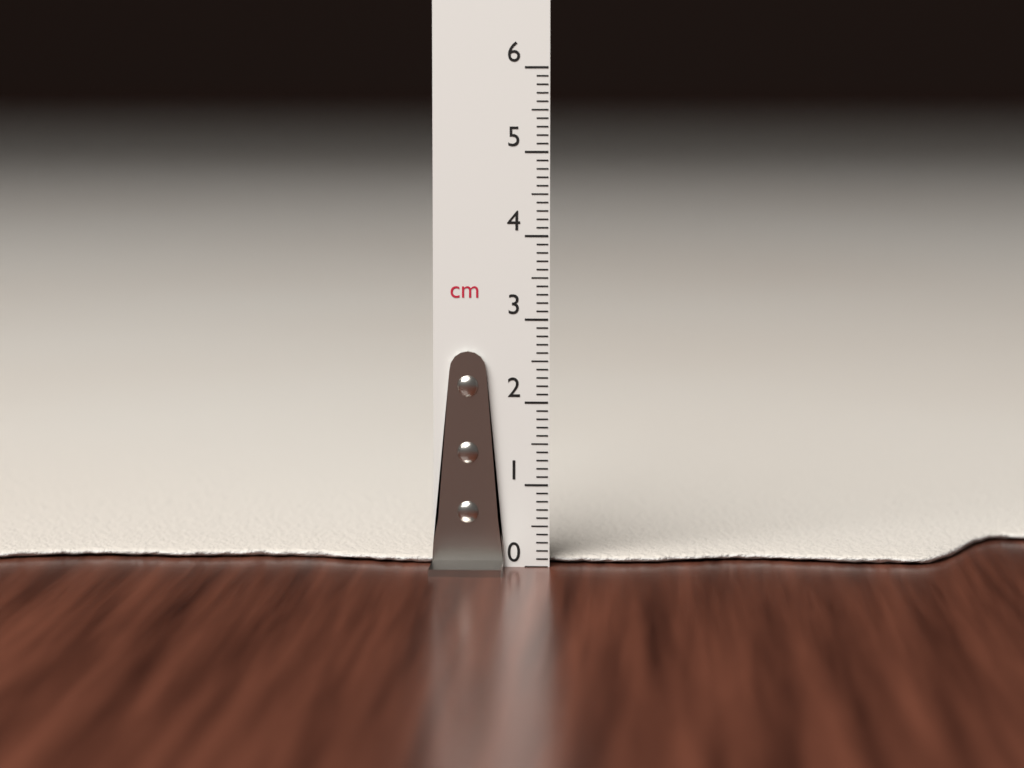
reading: 0.1 cm
